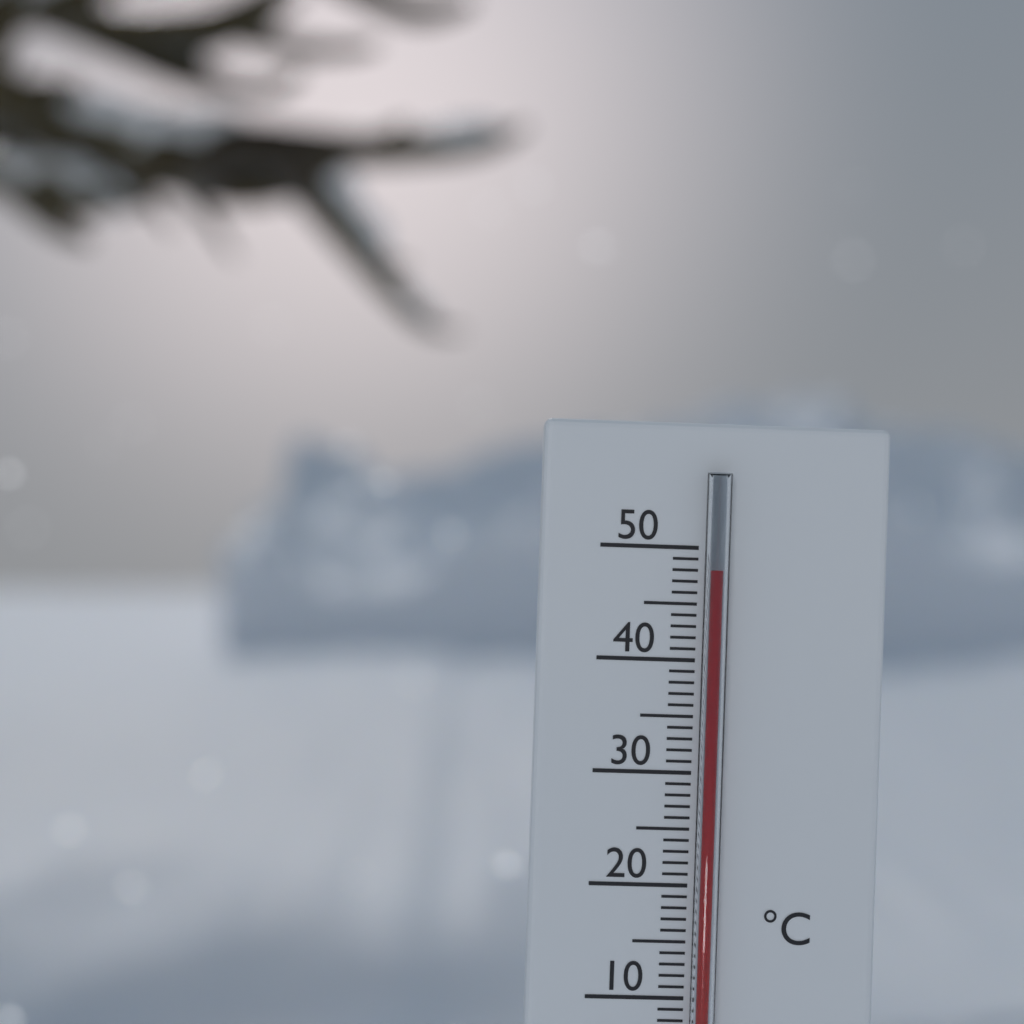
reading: 48 °C
